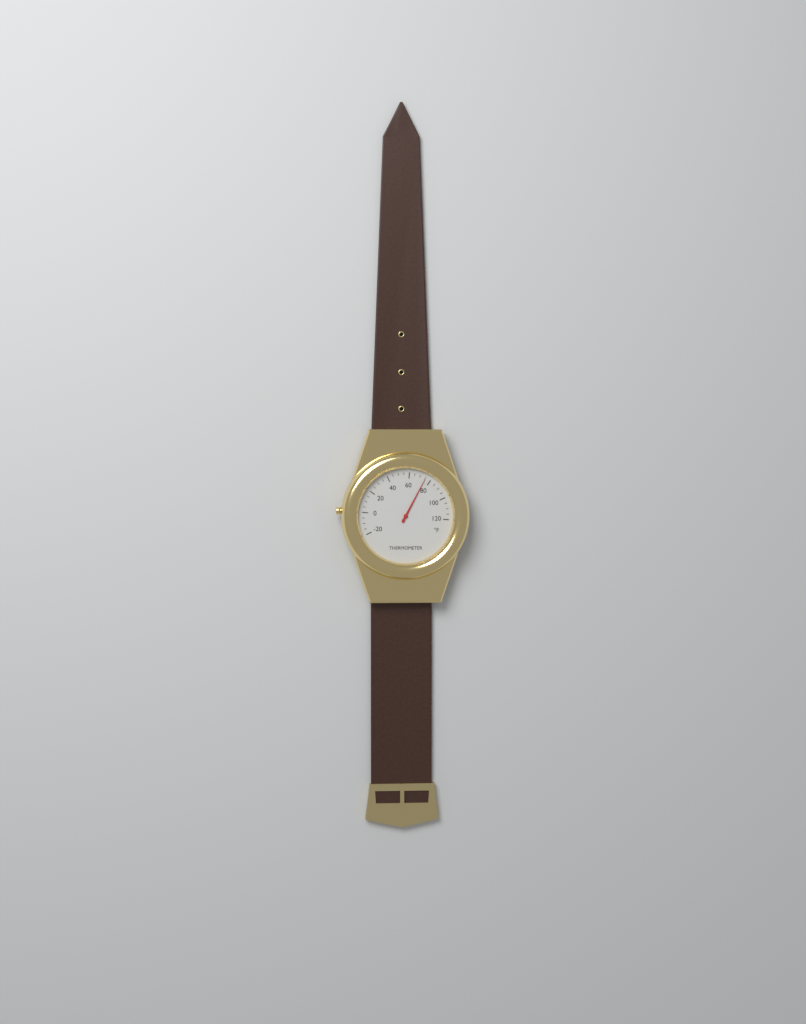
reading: 75 °F
